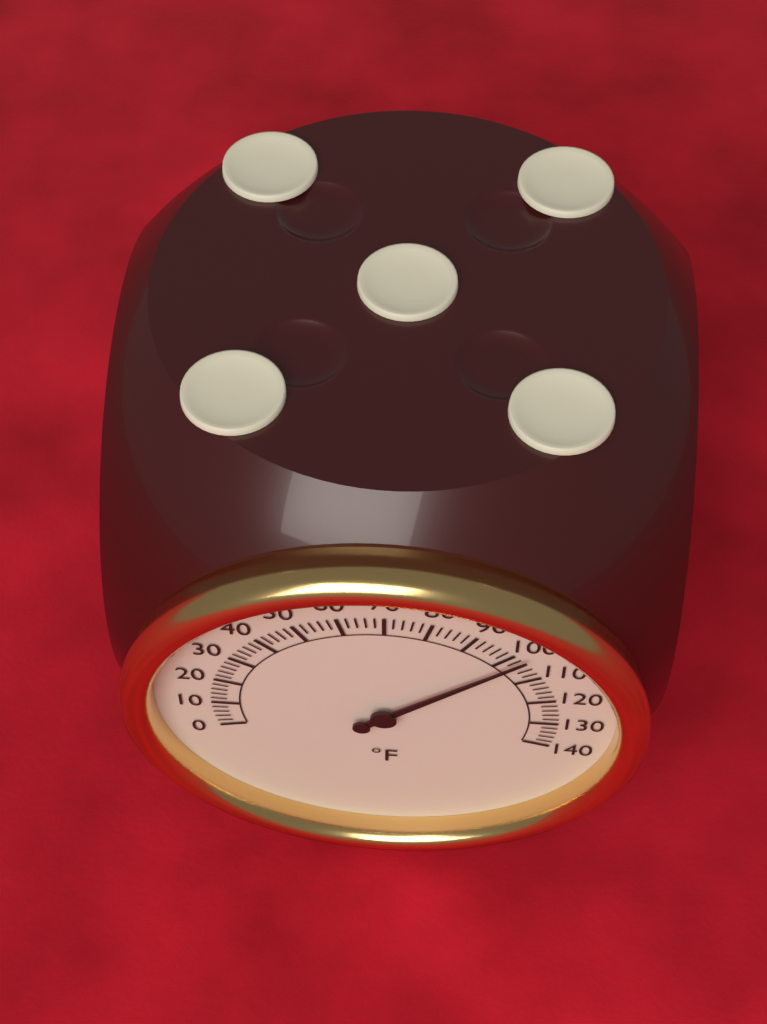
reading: 102 °F
